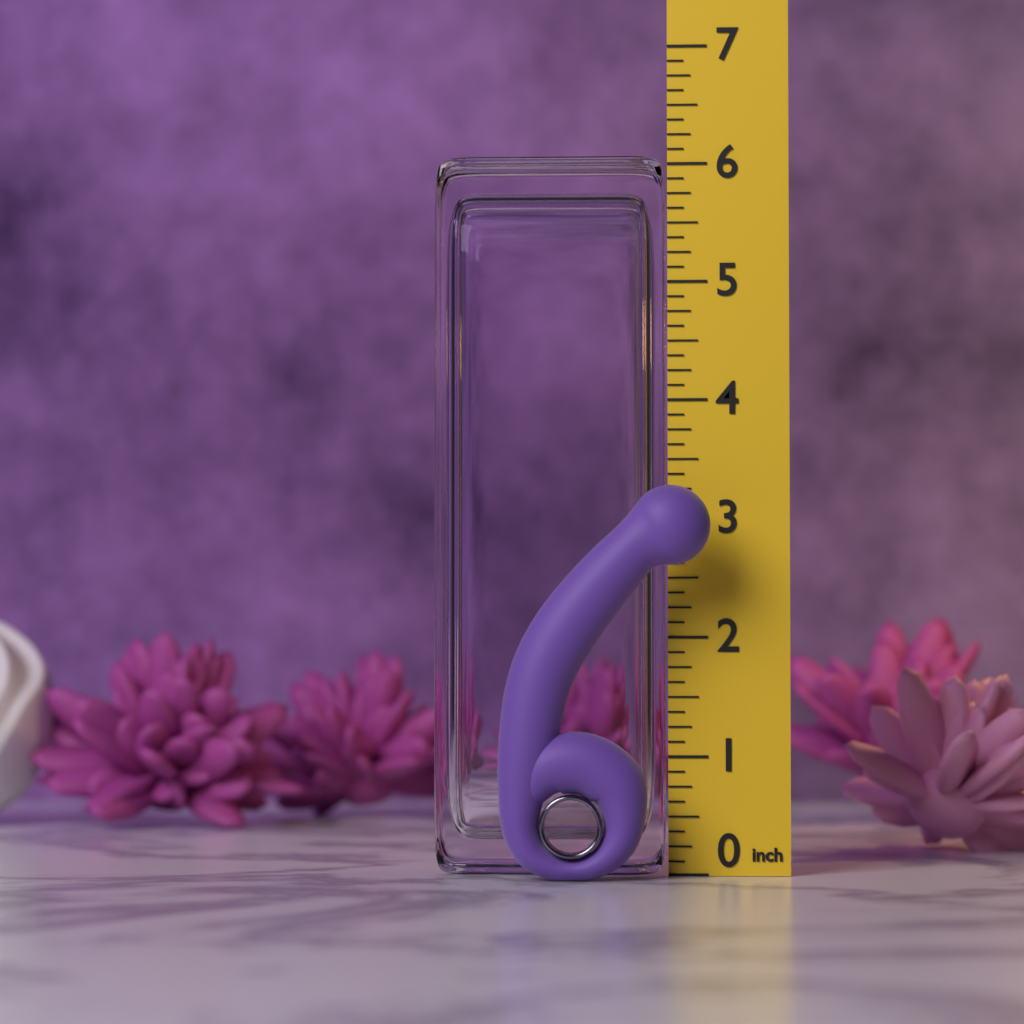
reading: 3.250 in
